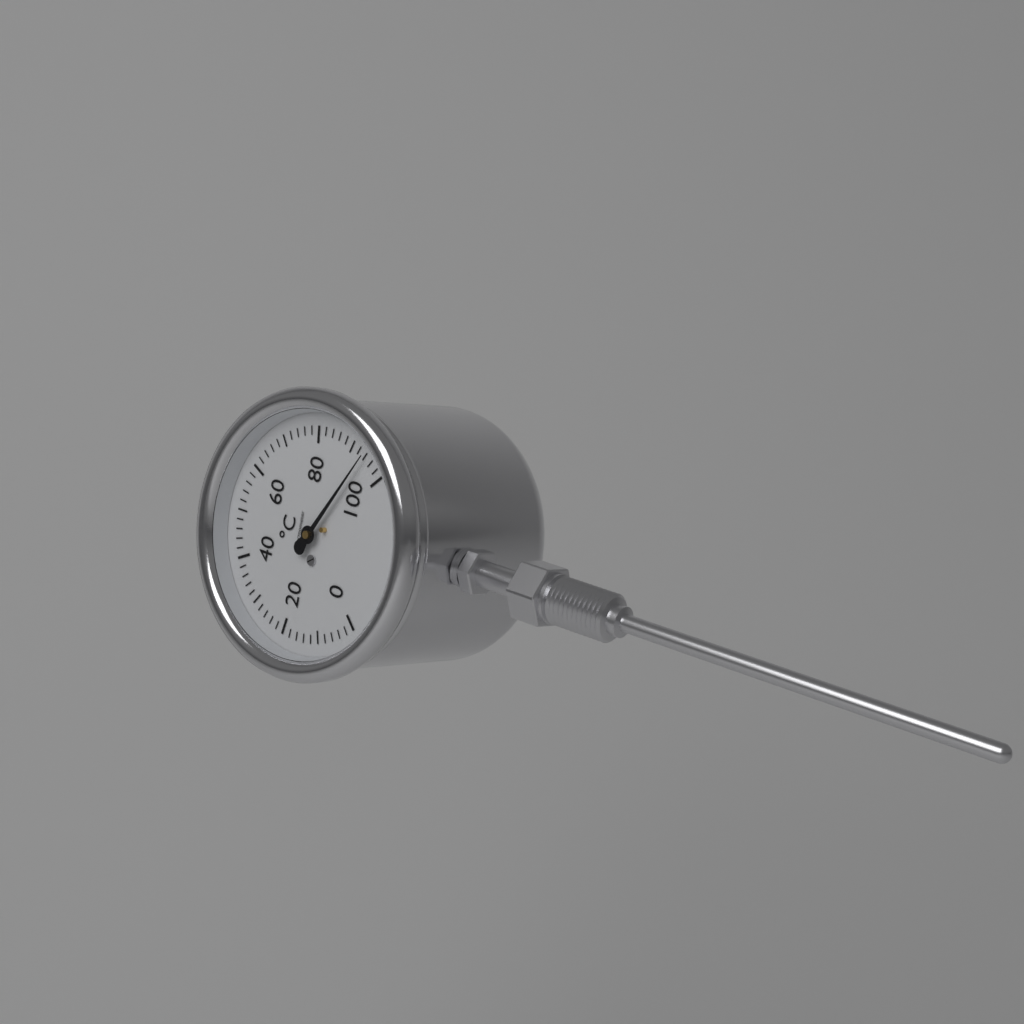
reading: 94 °C
